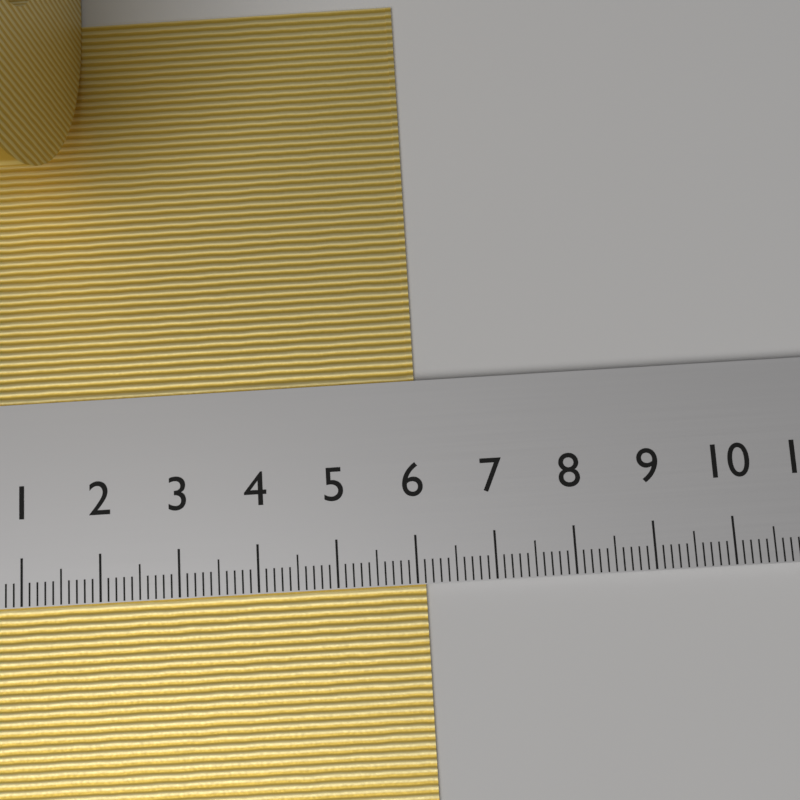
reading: 6.1 cm
